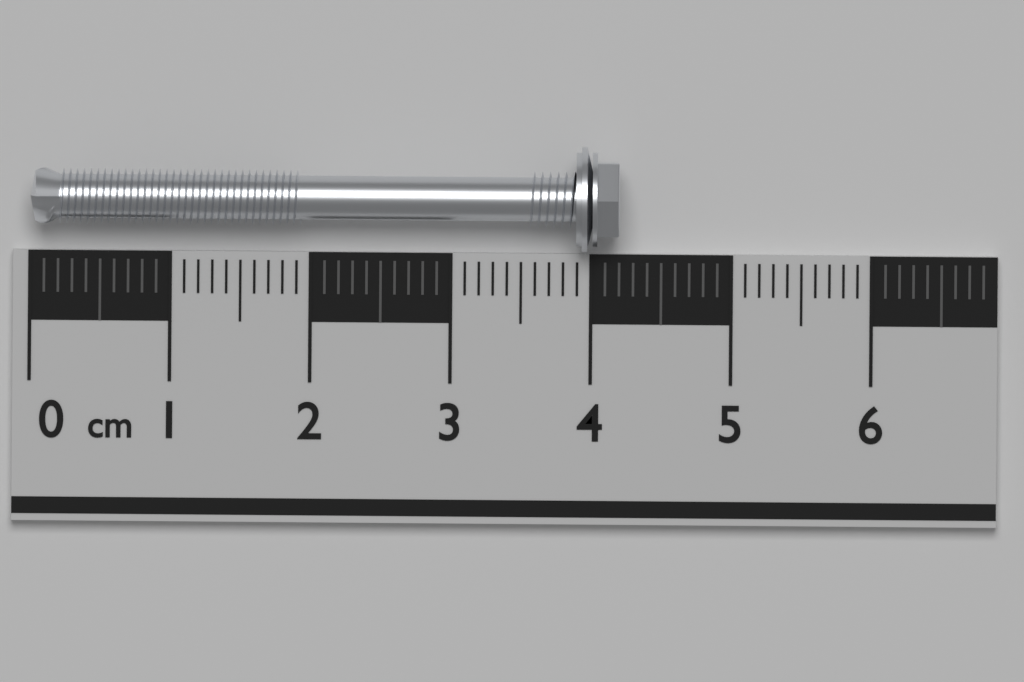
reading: 4.2 cm
